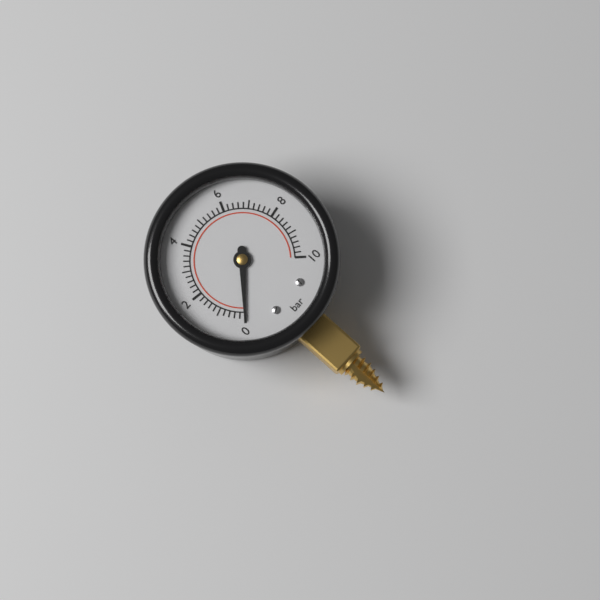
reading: 0.0 bar
